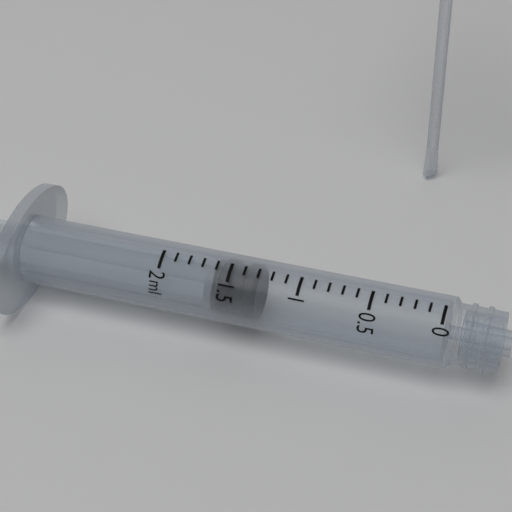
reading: 1.3 ml
